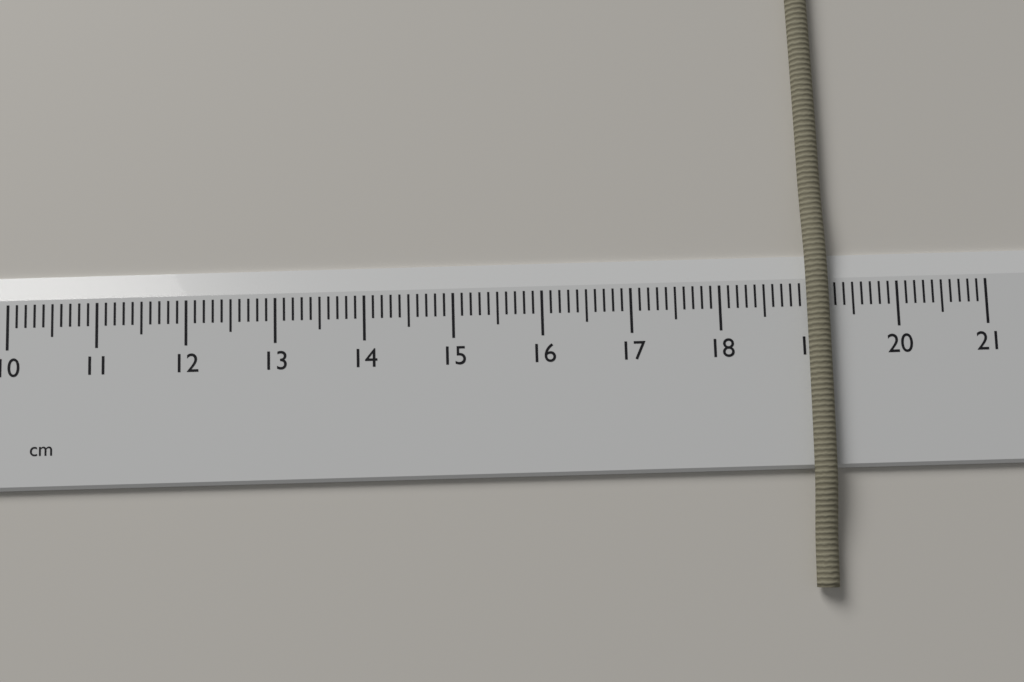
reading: 19.2 cm
